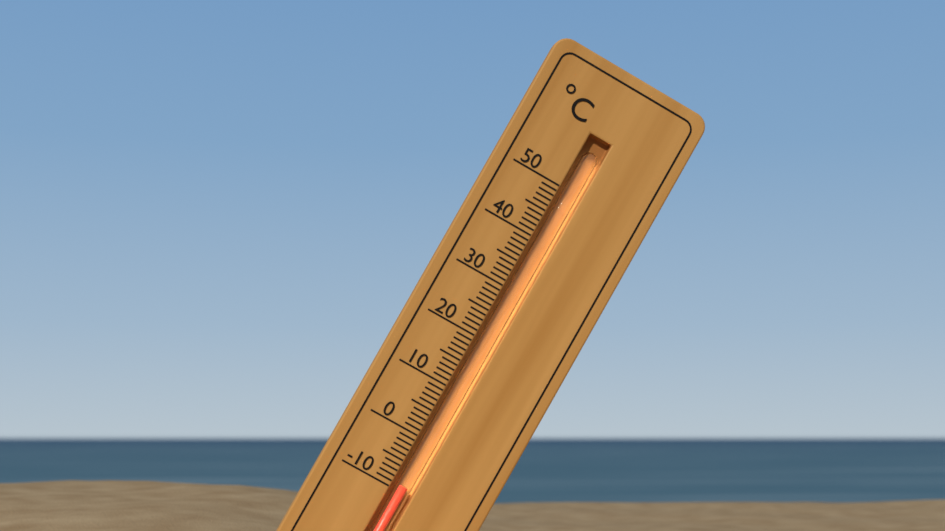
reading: -9 °C
